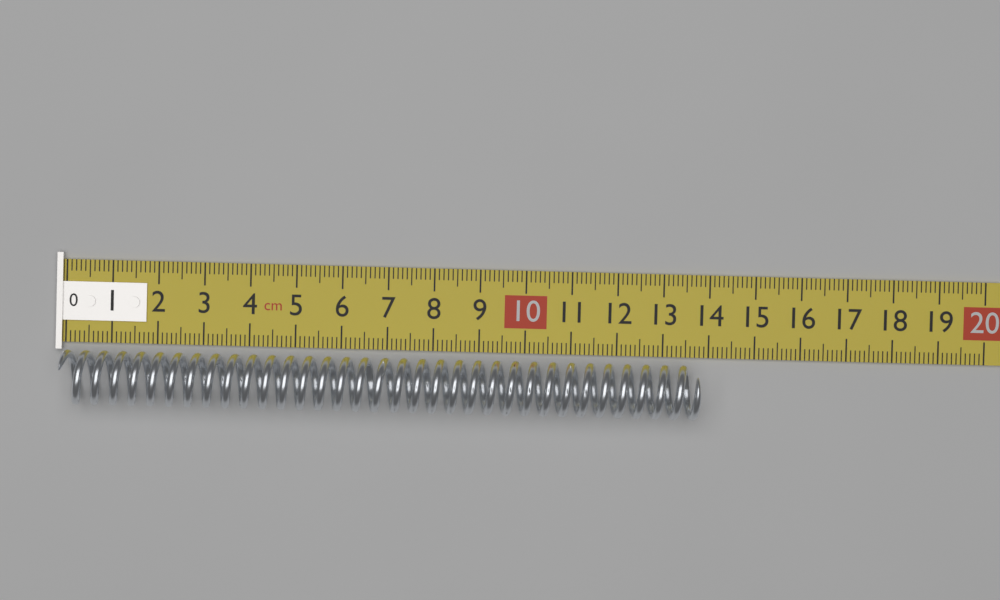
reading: 13.8 cm
